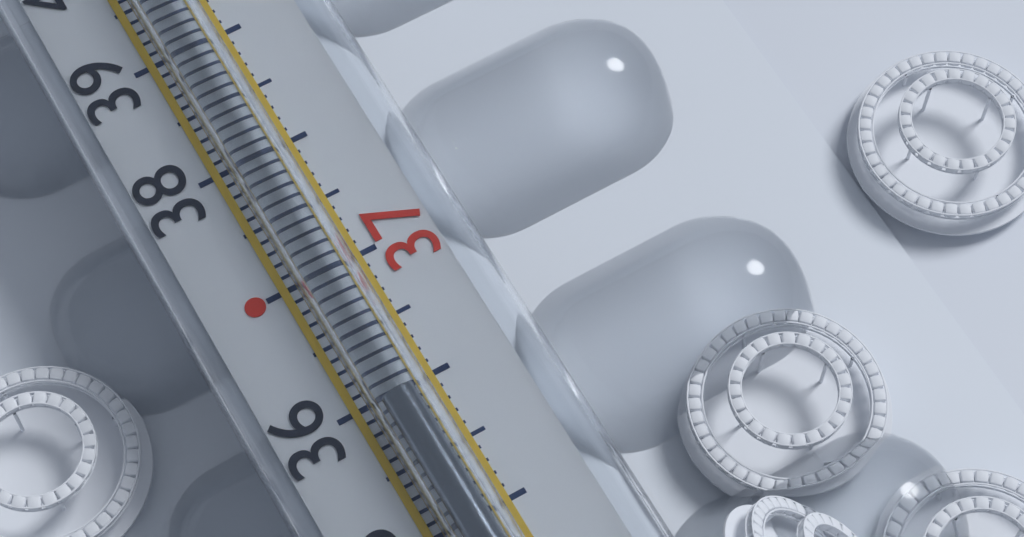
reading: 35.9 °C
